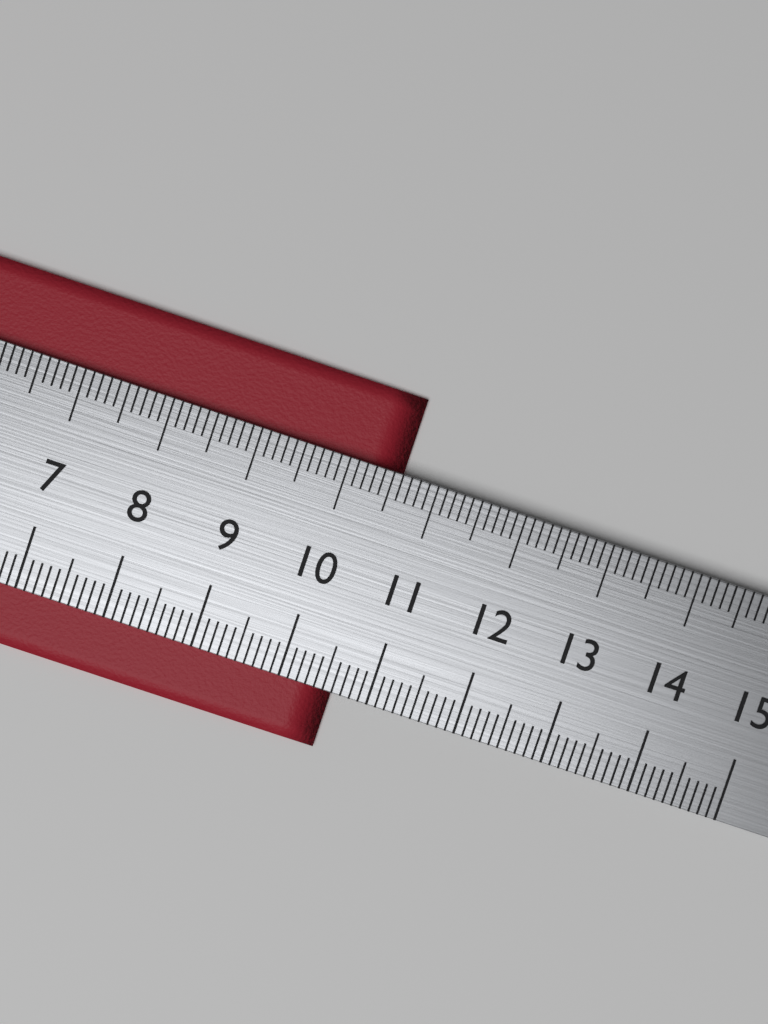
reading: 10.6 cm
